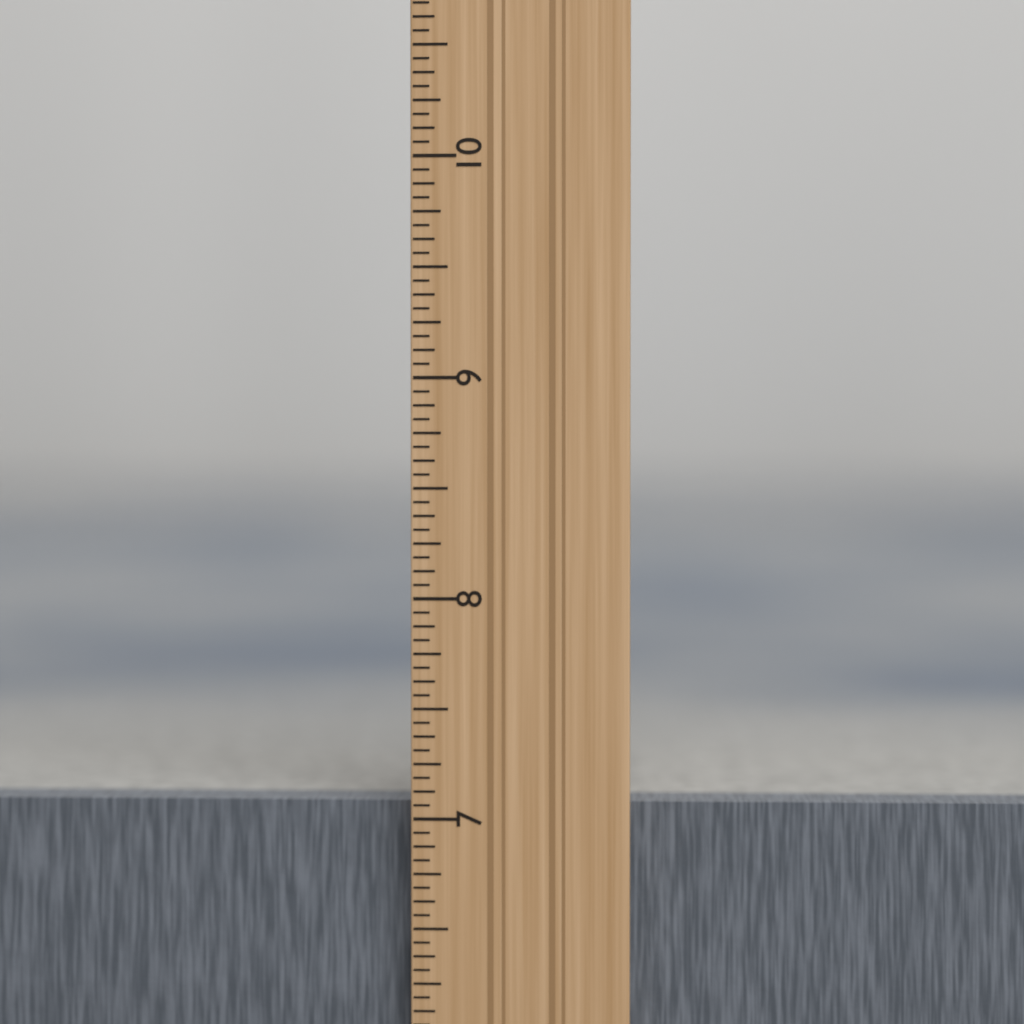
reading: 7.0625 in
